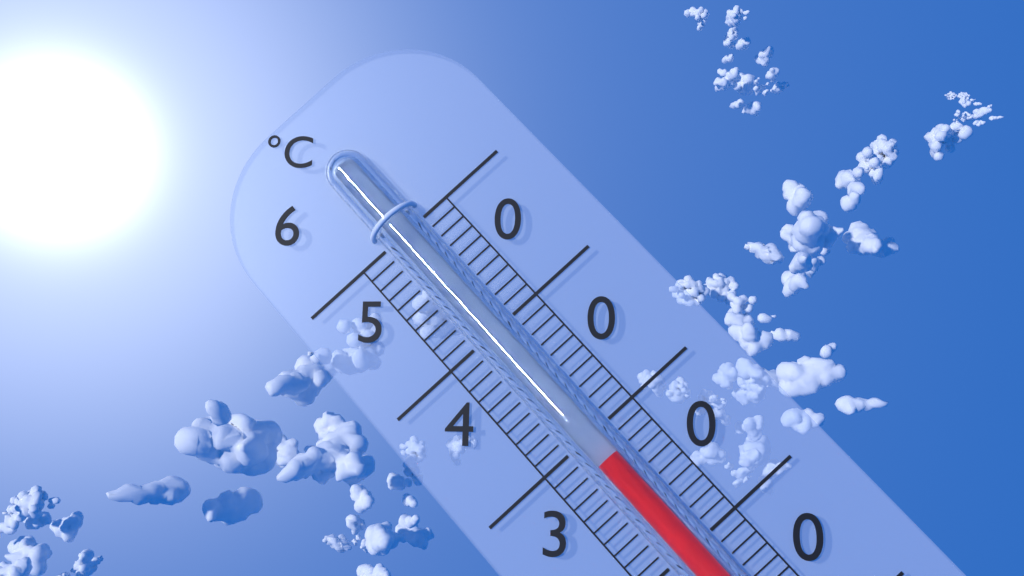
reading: 38 °C
